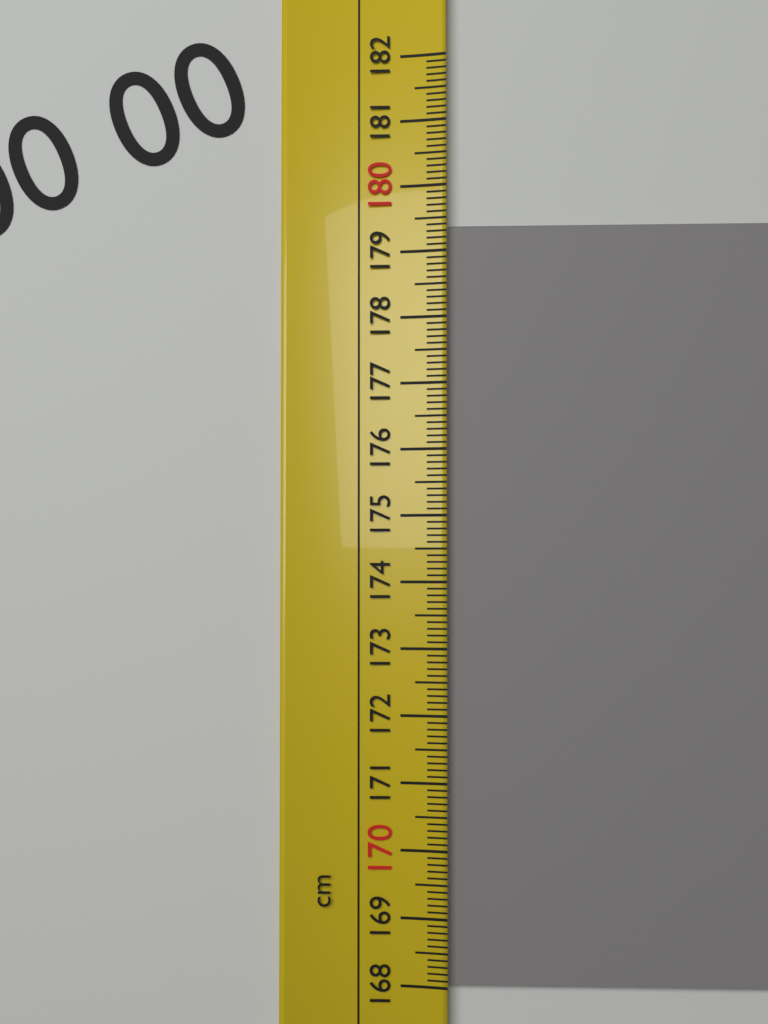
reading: 179.4 cm
